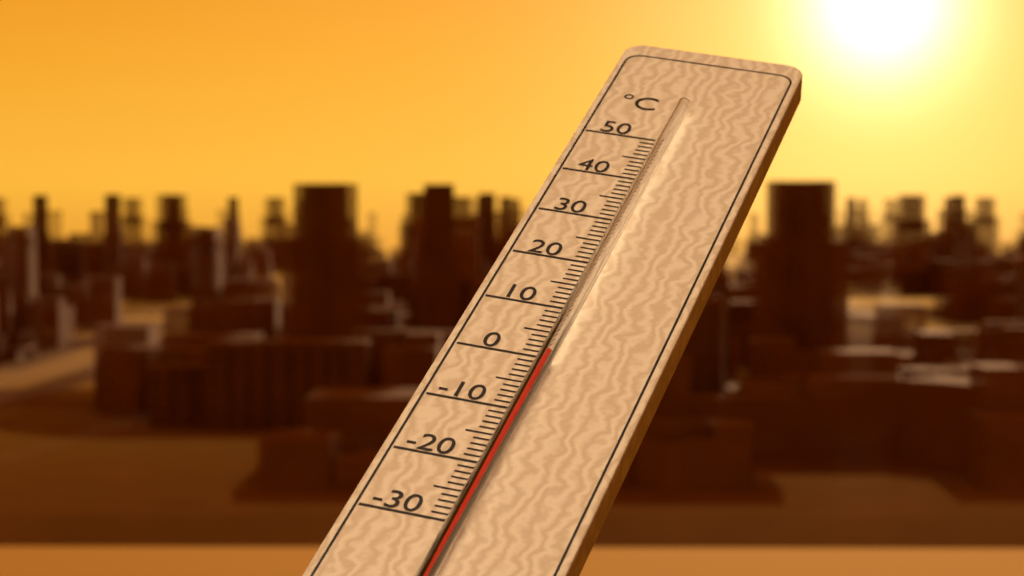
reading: -1 °C
